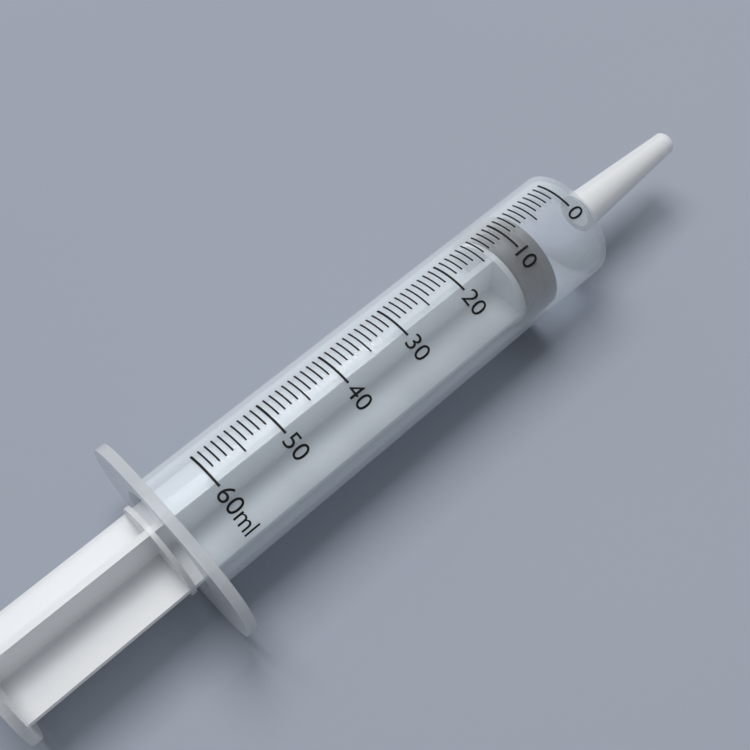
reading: 7 ml
